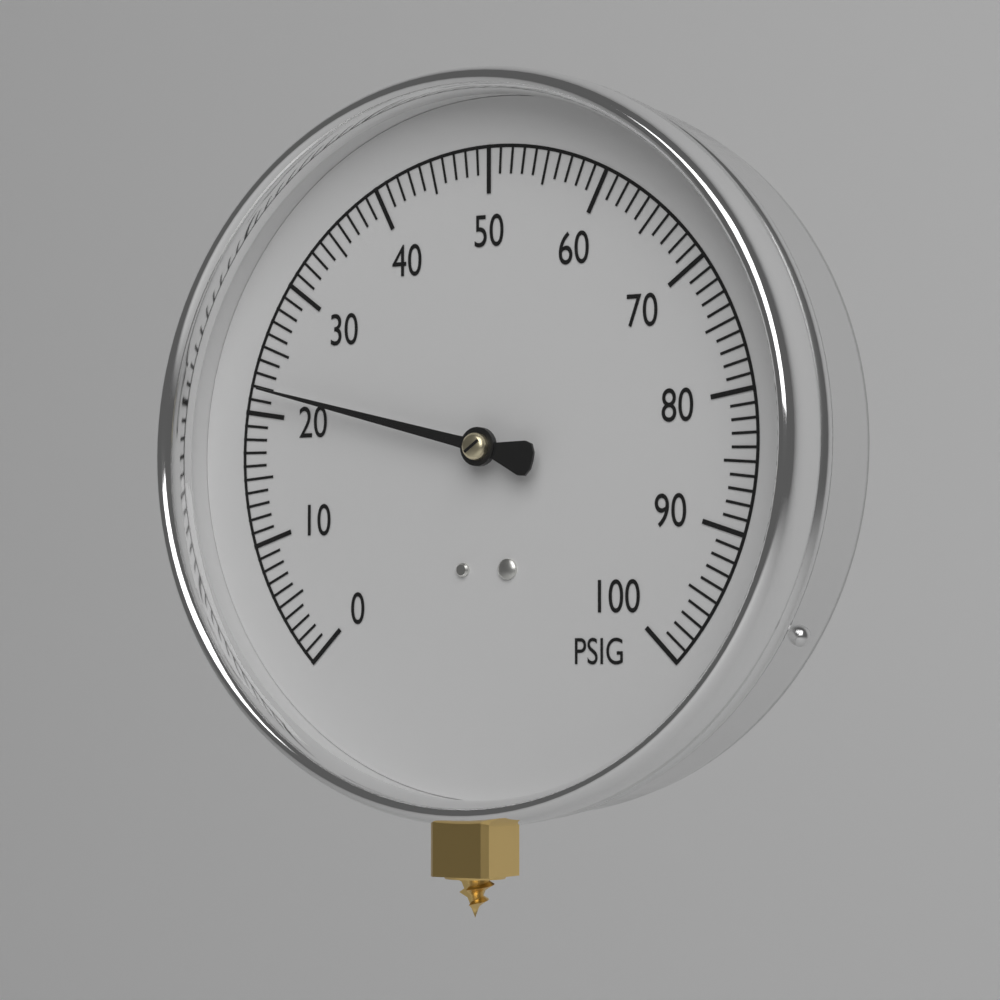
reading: 22 PSIG
